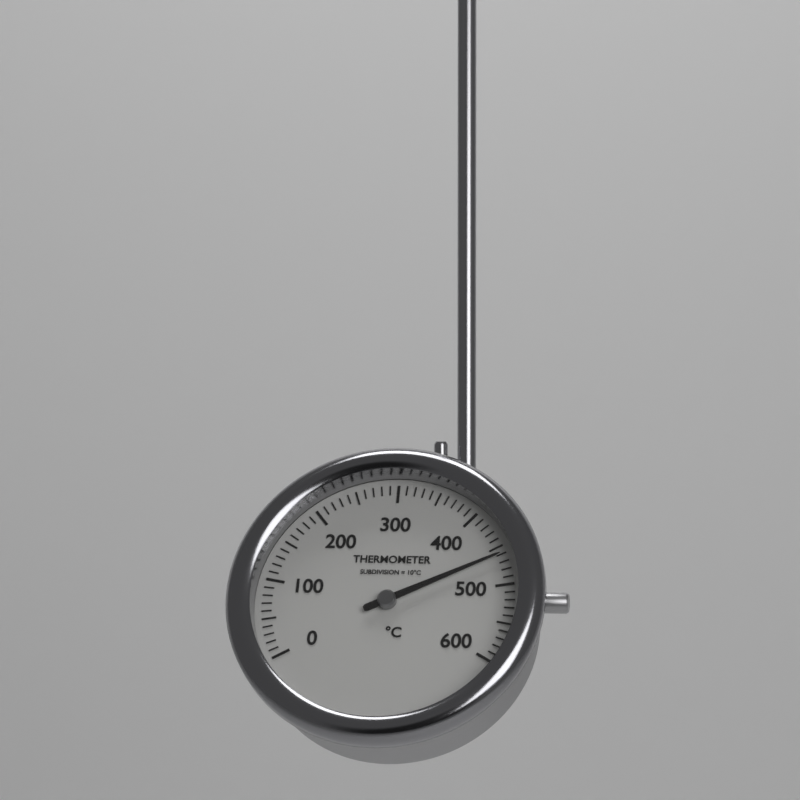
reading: 460 °C
